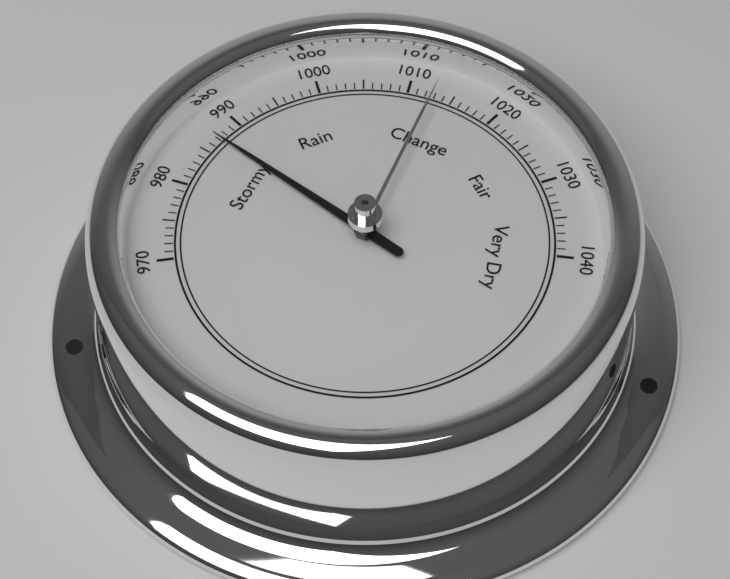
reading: 987 (no unit)
